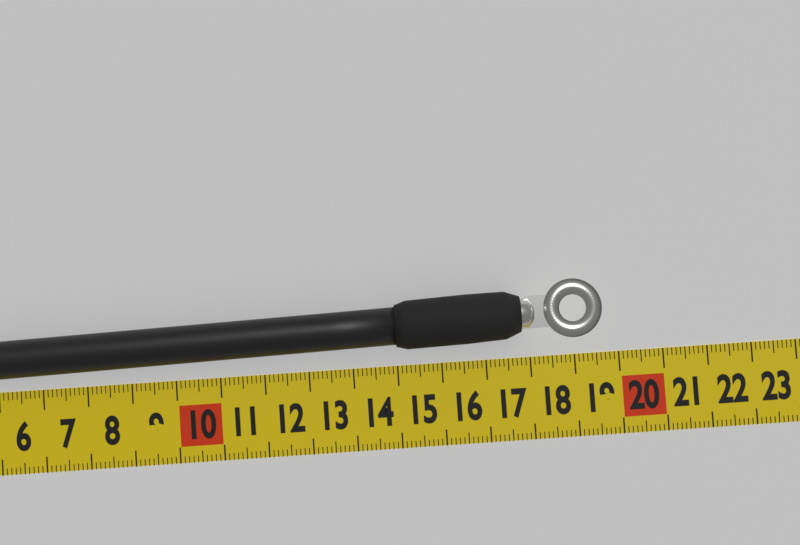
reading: 19.6 cm
